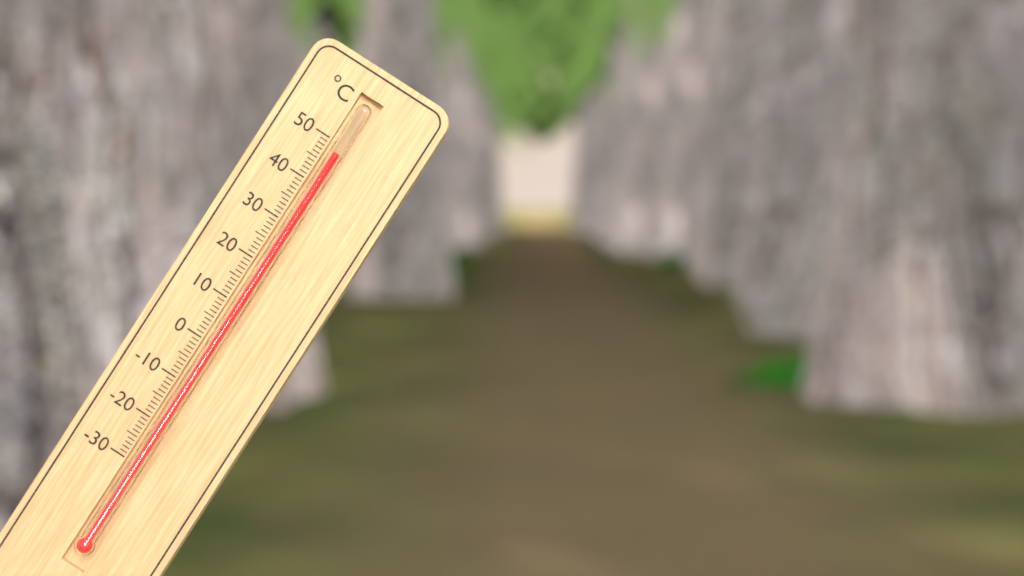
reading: 48 °C
